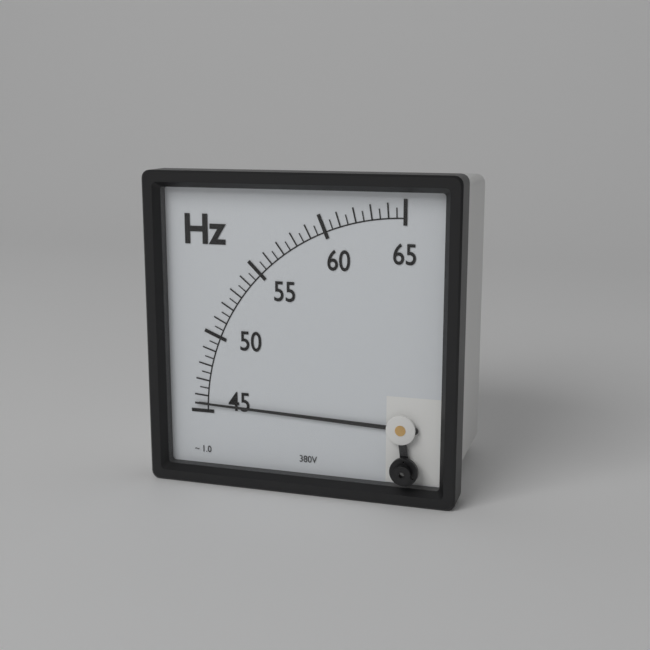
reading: 45.5 Hz
